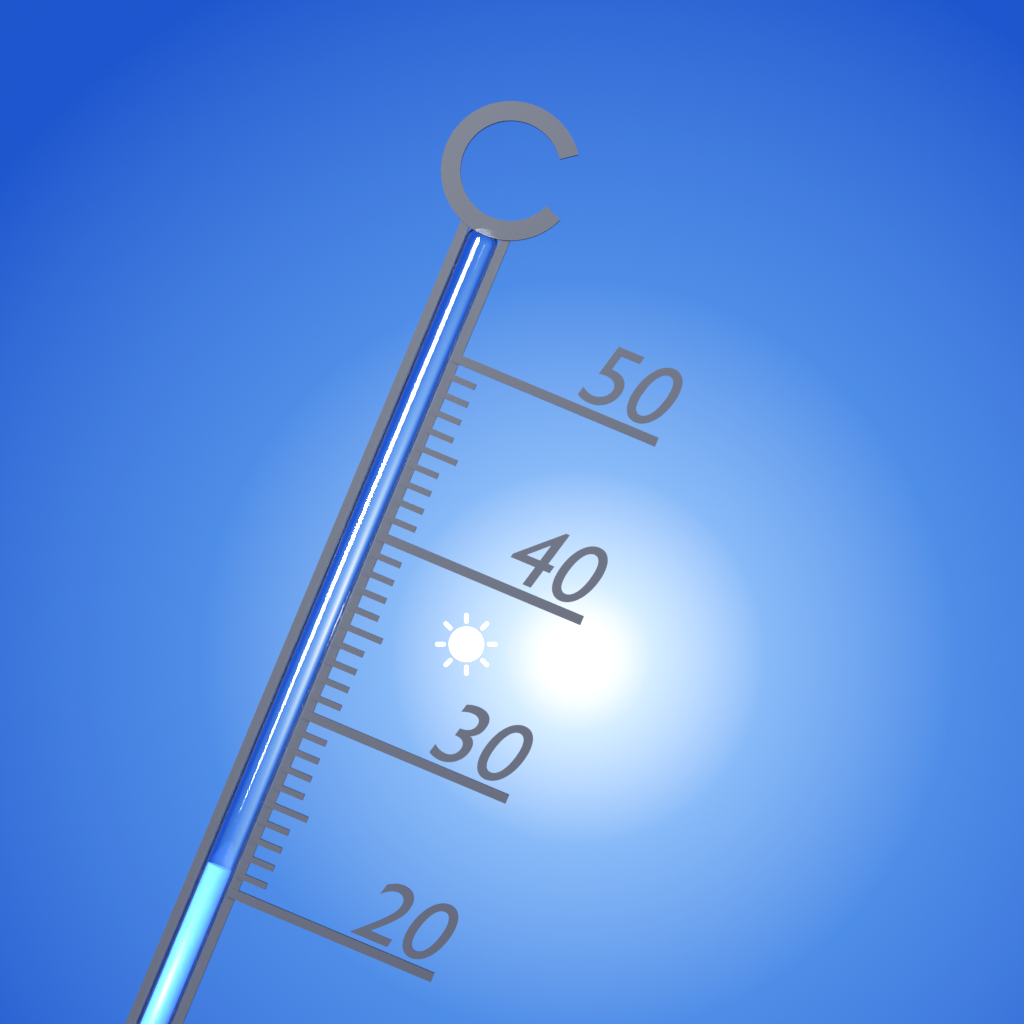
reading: 21 °C
